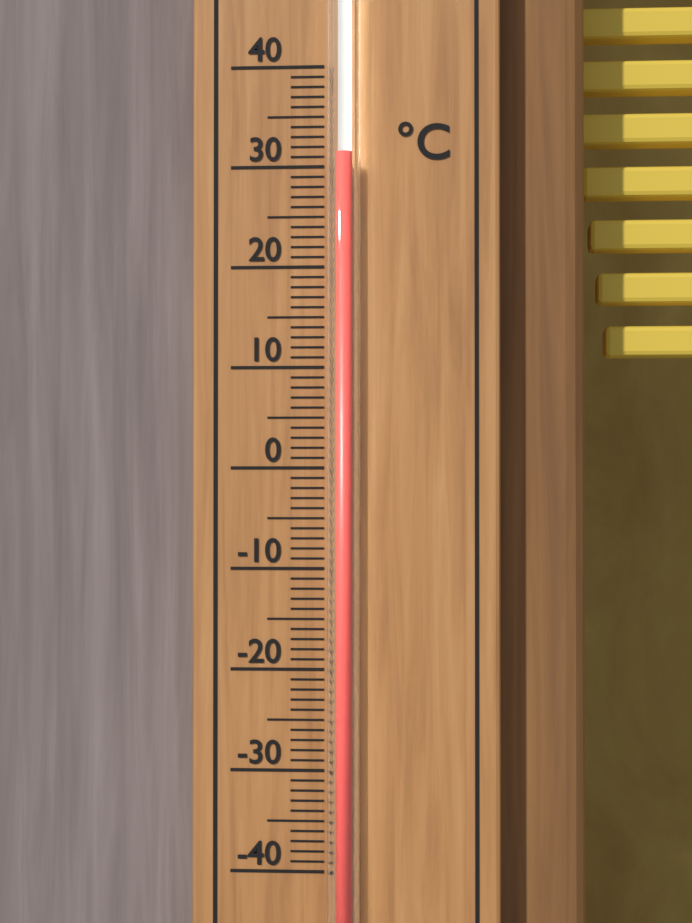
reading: 31 °C
